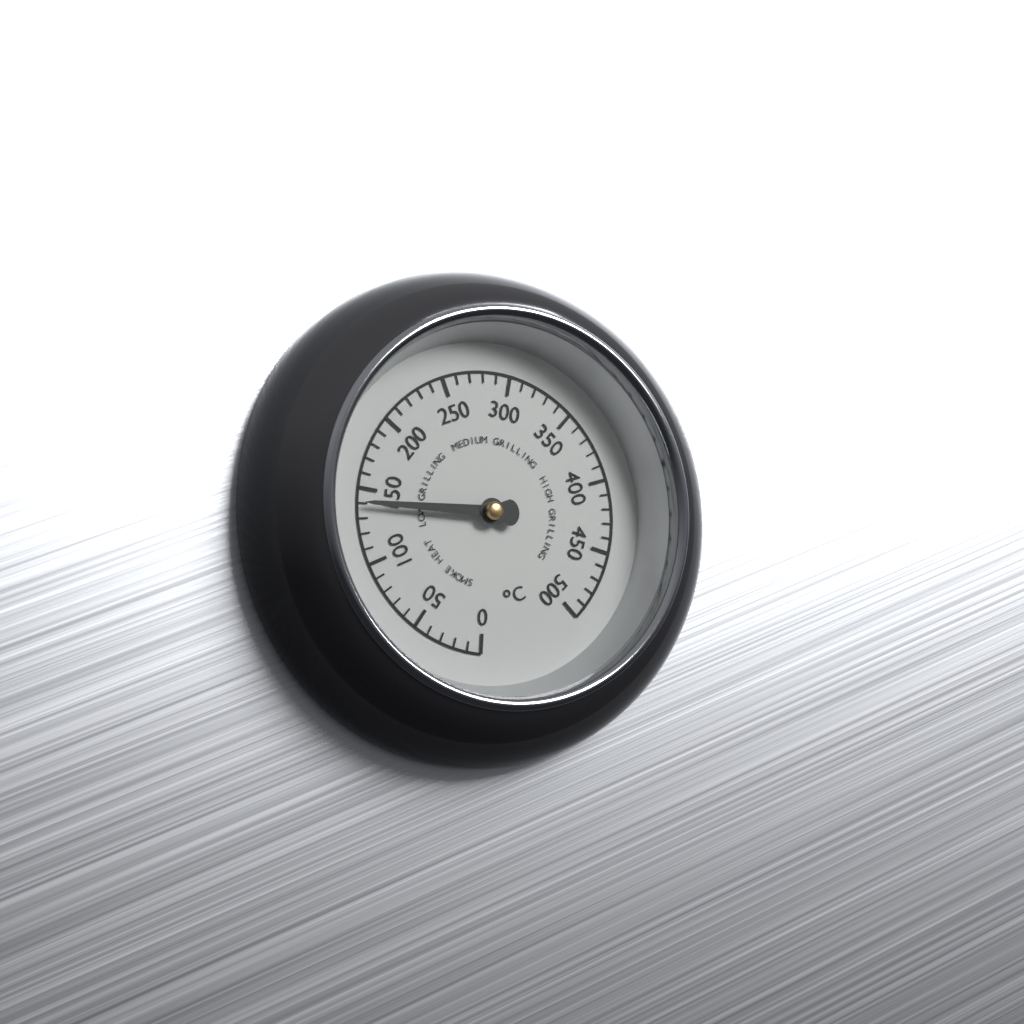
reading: 140 °C
